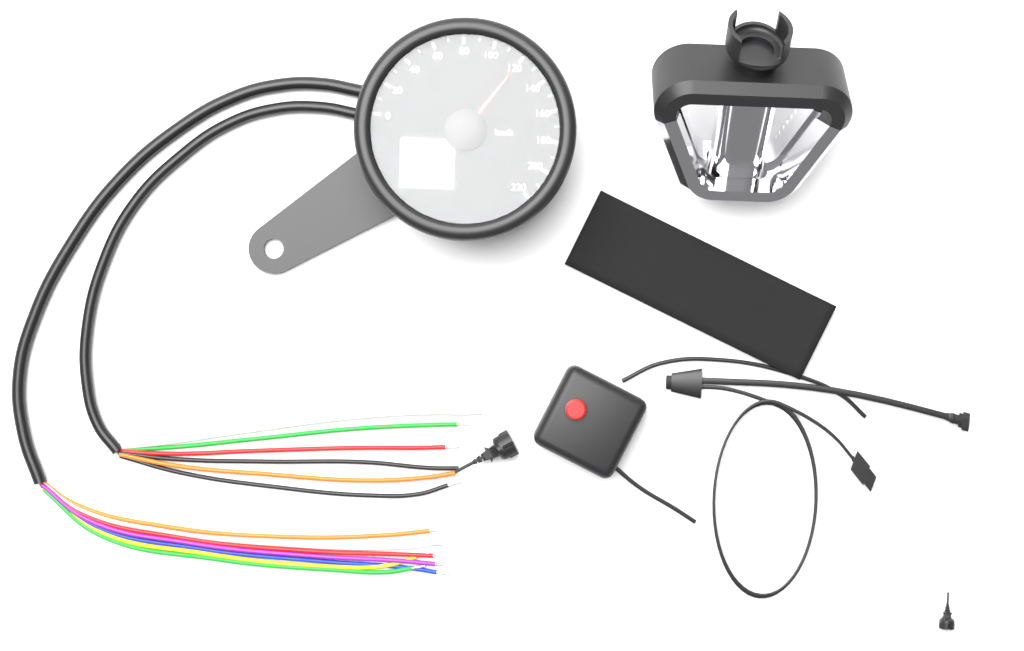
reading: 120 km/h
